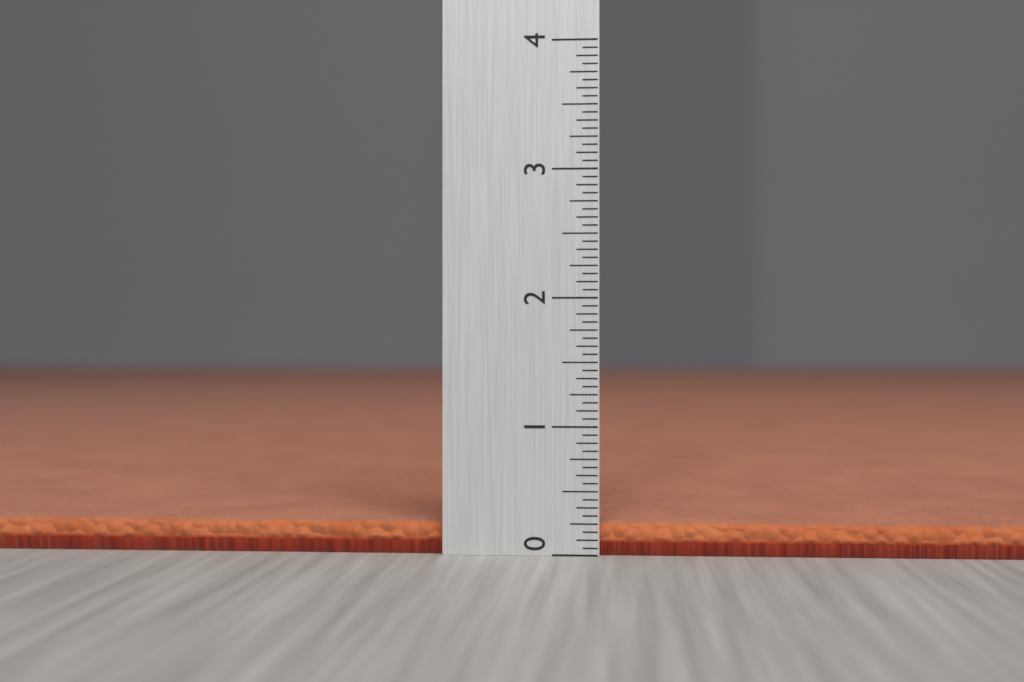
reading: 0.2500 (no unit)
